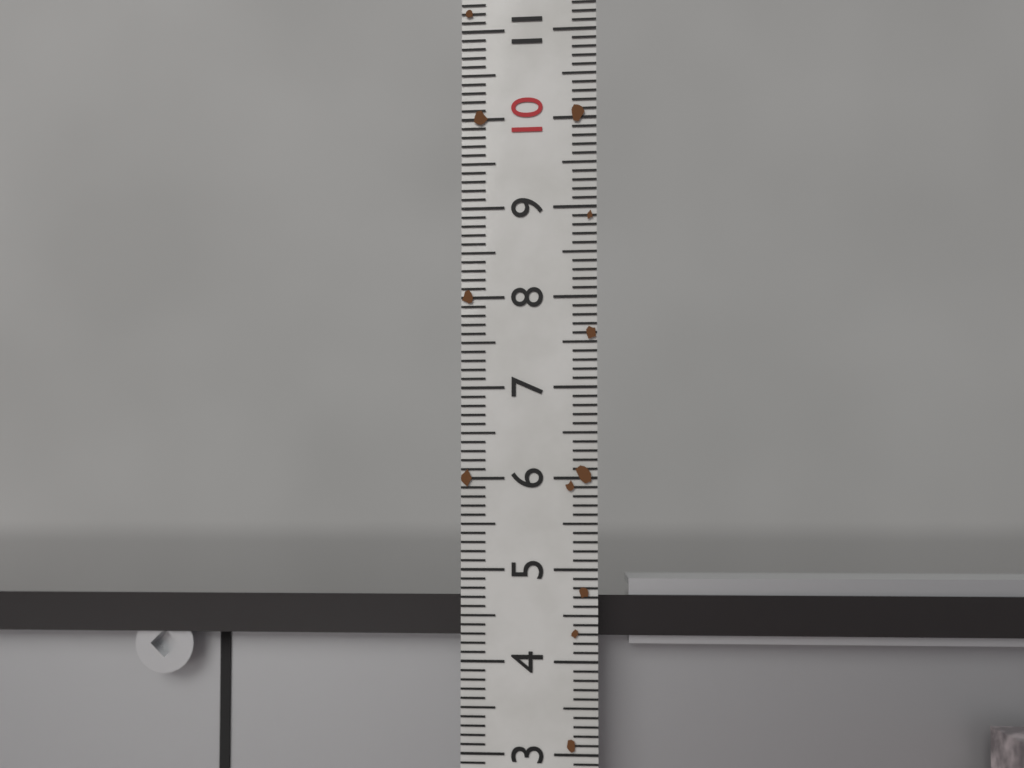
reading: 4.7 (no unit)
